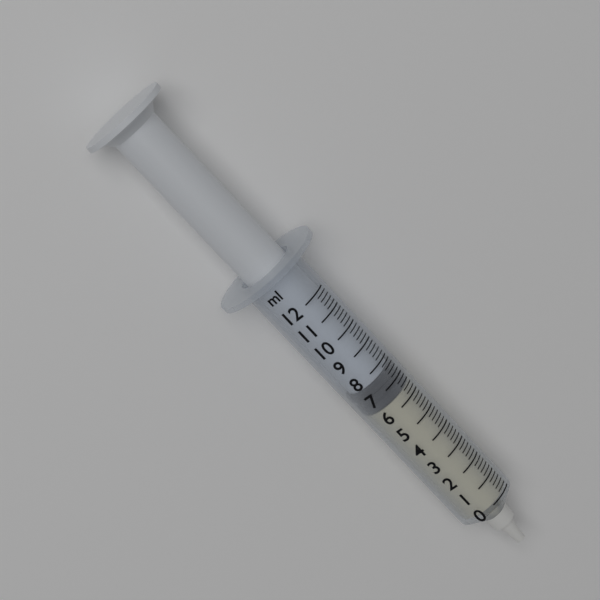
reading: 6.4 ml
